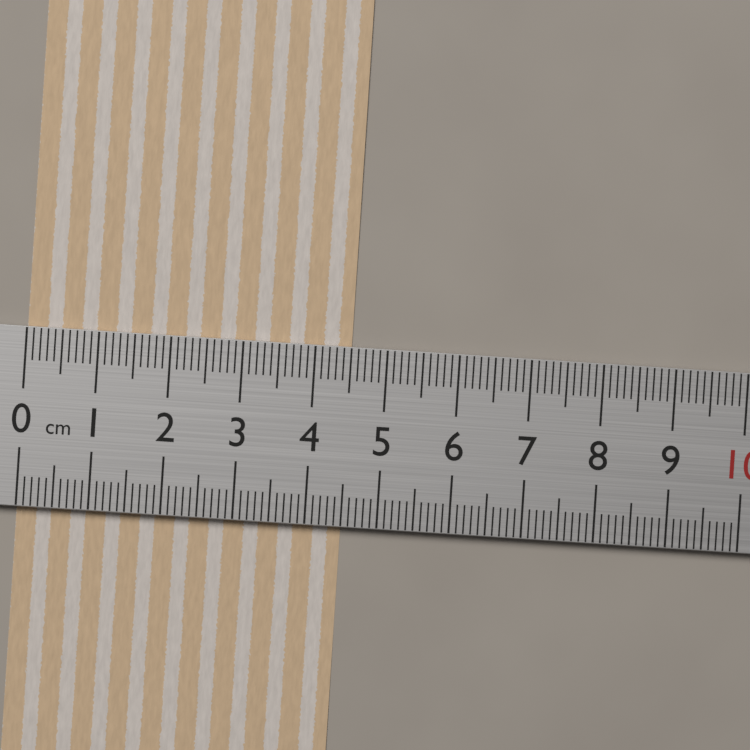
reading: 4.5 cm
